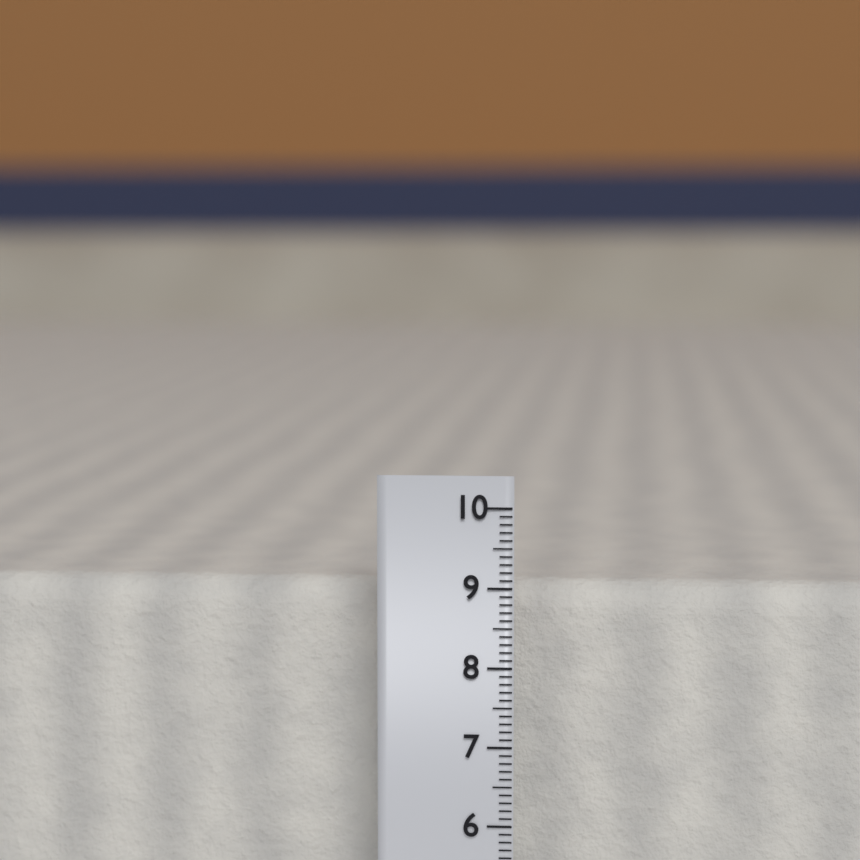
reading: 9.0 cm
